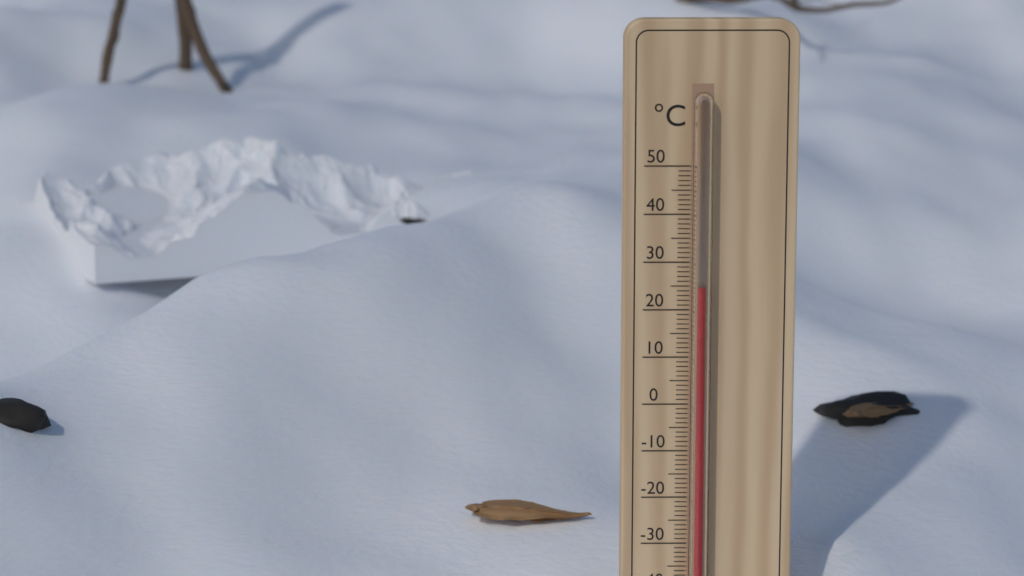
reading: 25 °C
